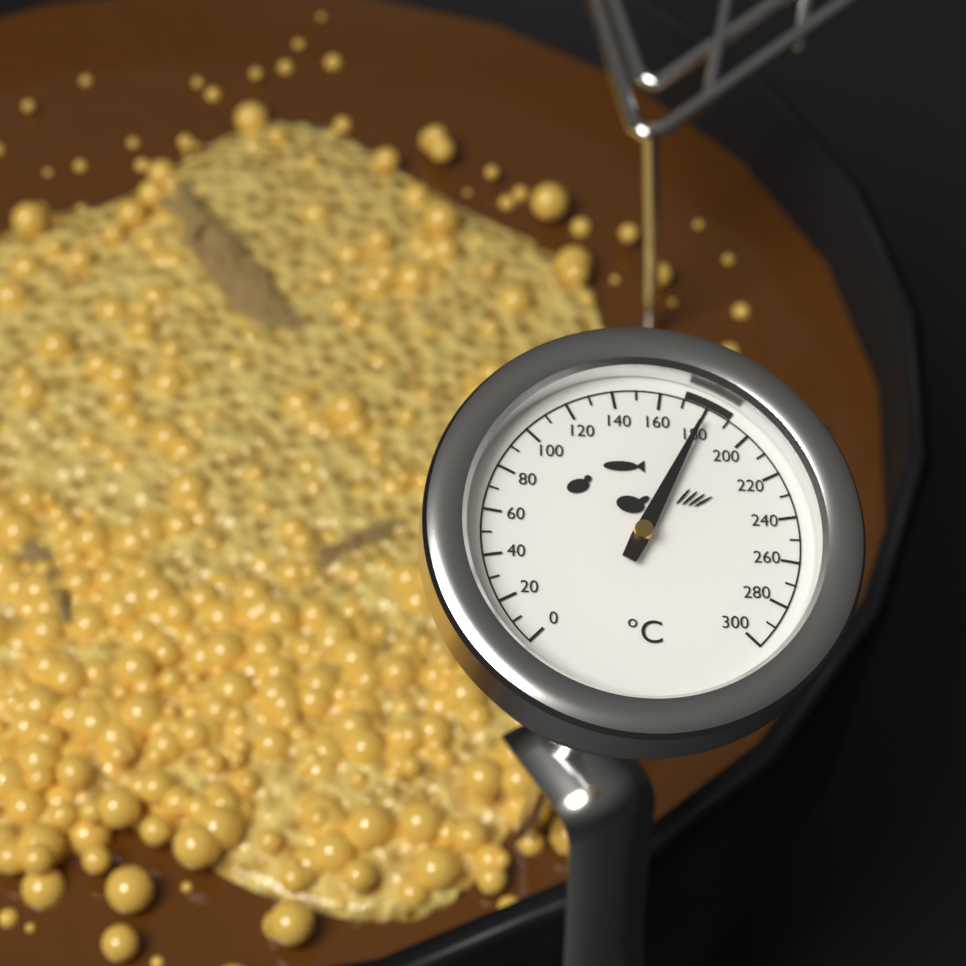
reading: 180 °C
